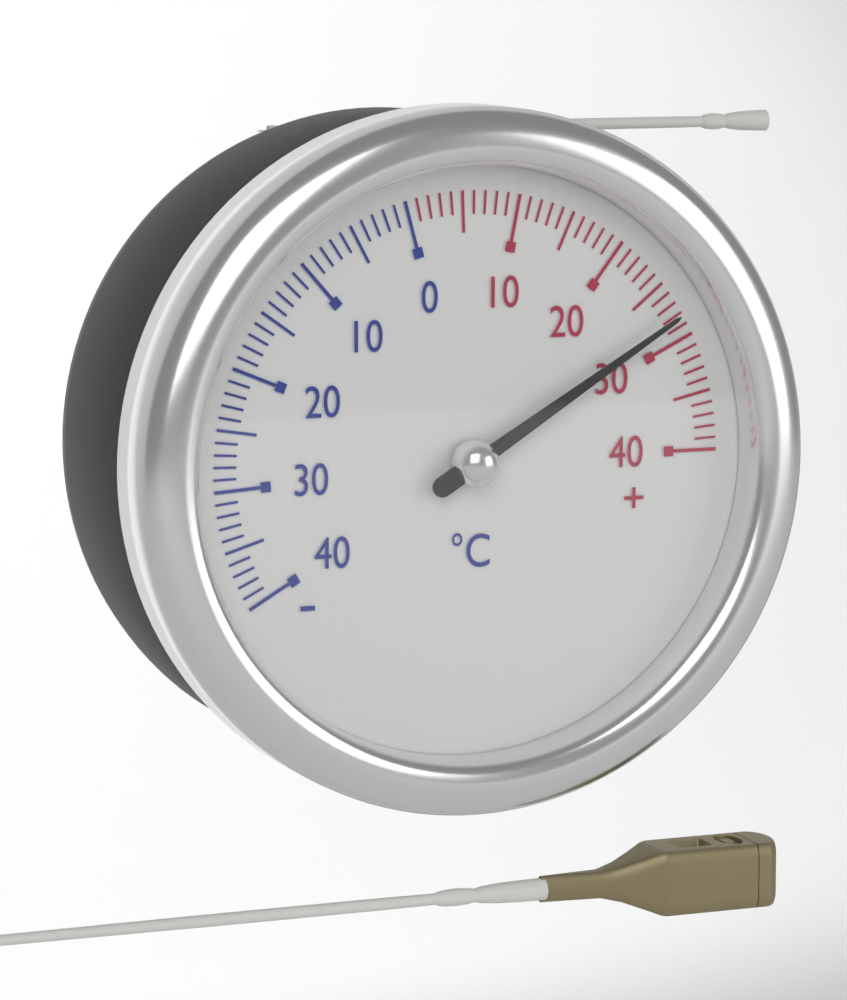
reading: 28 °C
